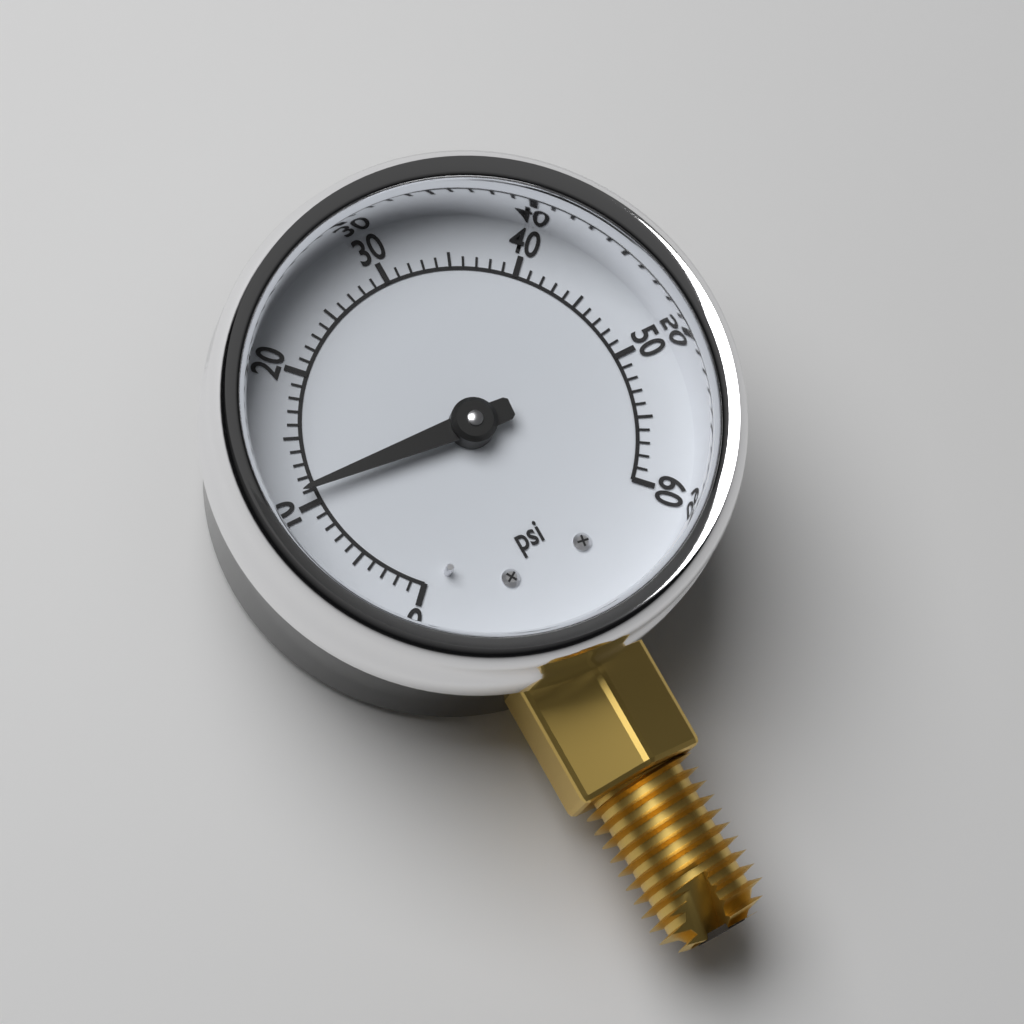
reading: 11 psi
